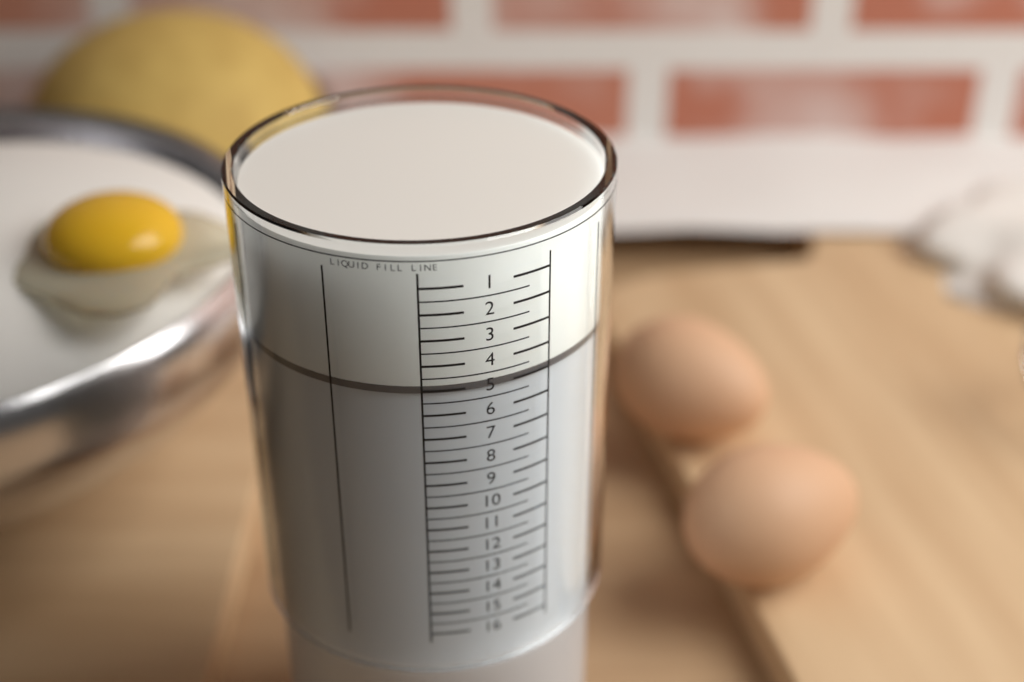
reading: 5.0 (no unit)
